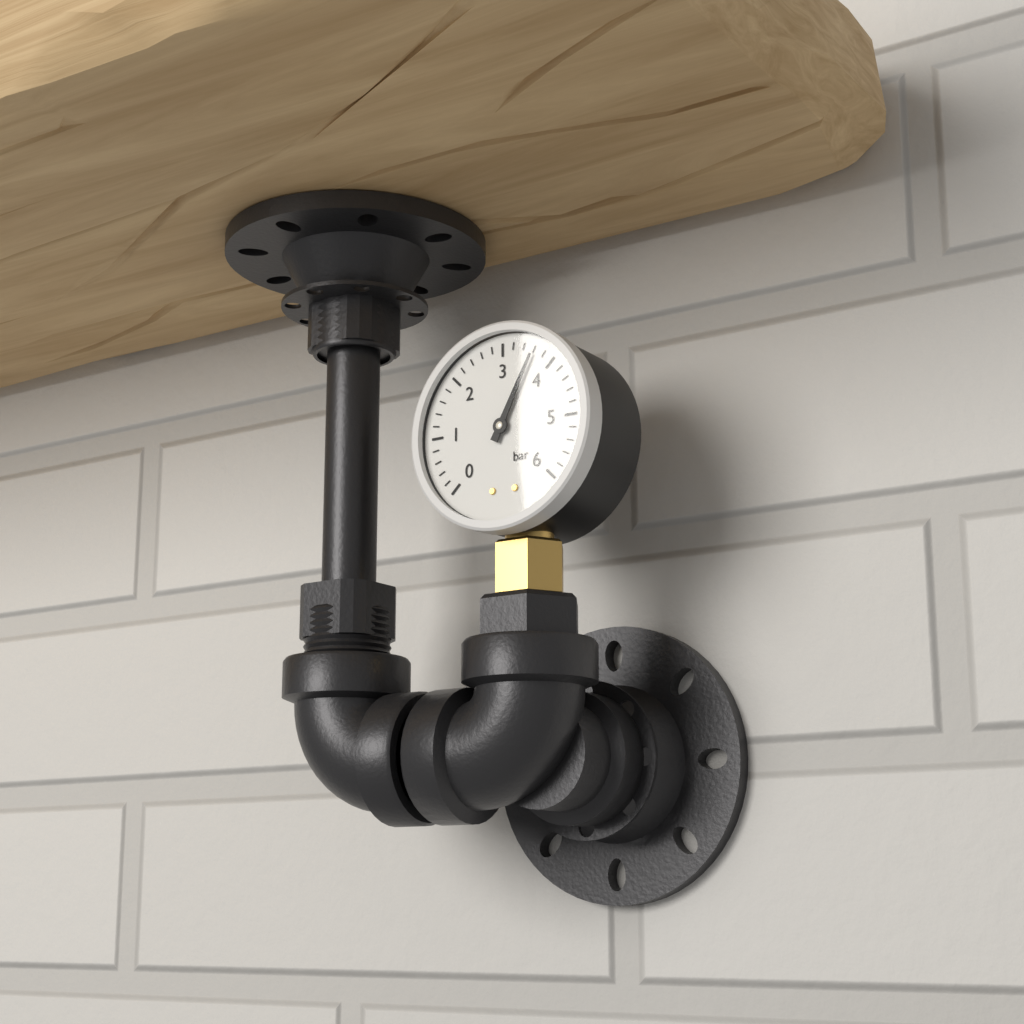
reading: 3.6 bar
